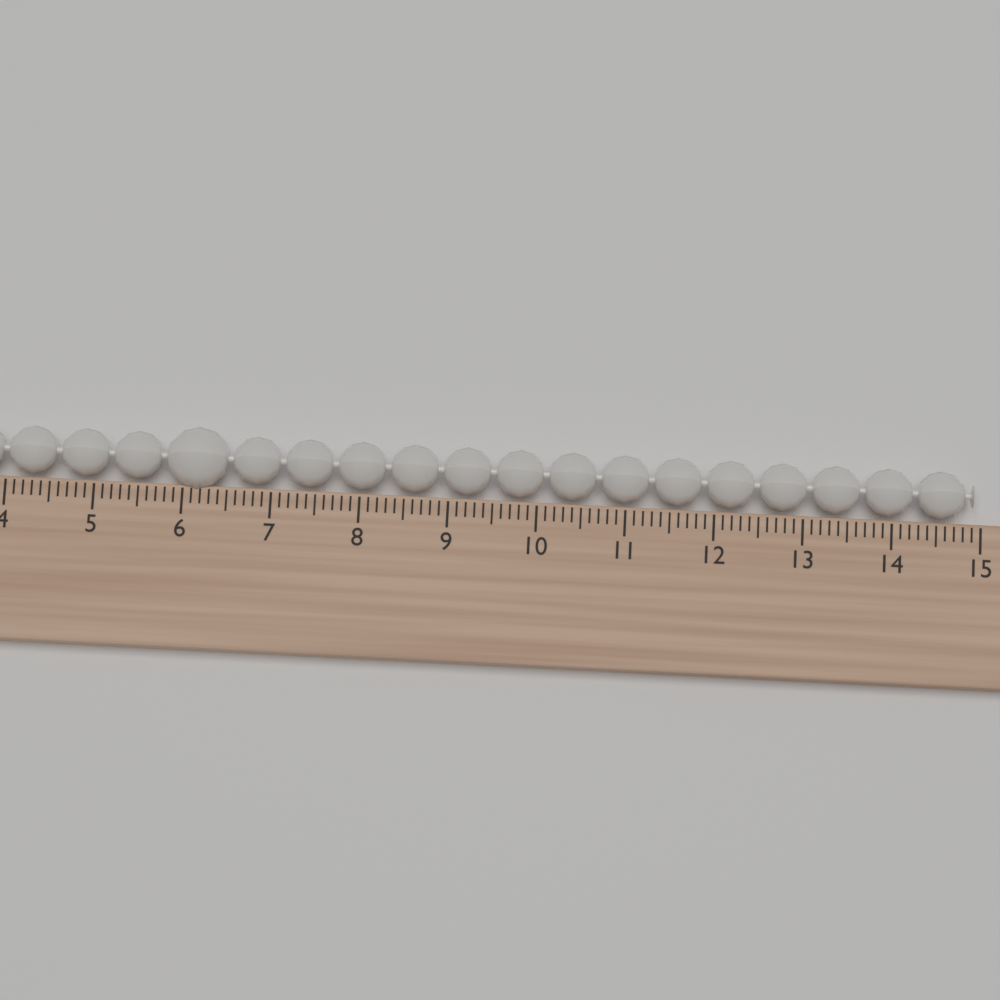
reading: 14.9 (no unit)
